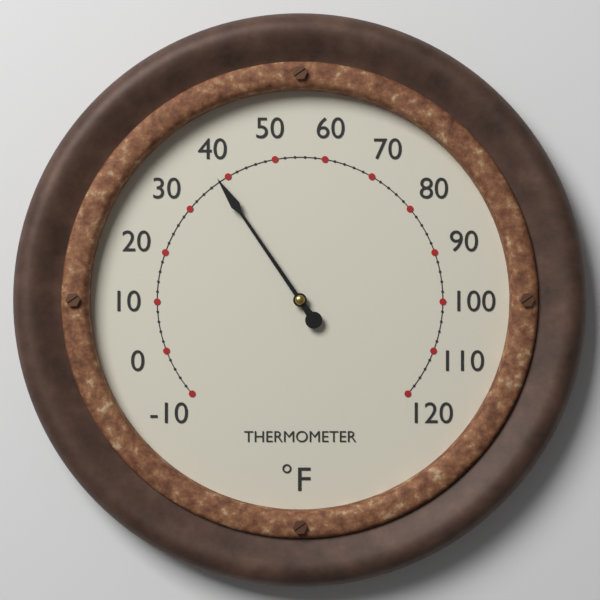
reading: 38 °F
